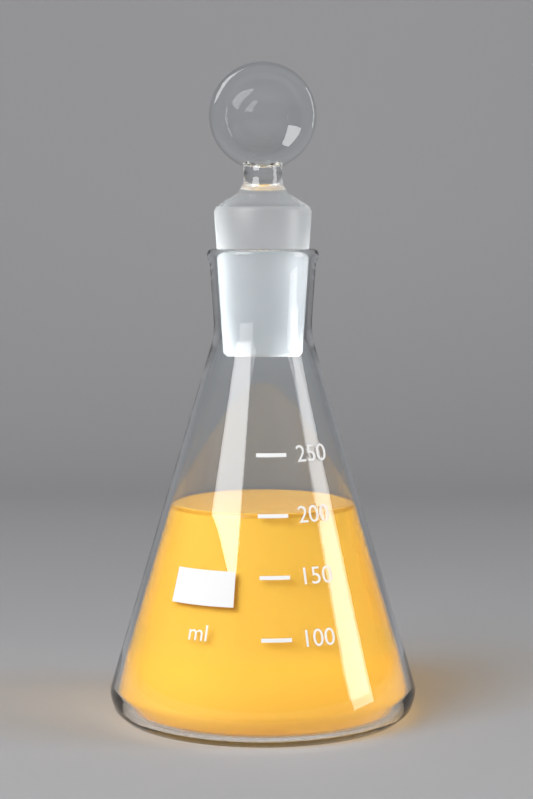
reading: 200 ml
